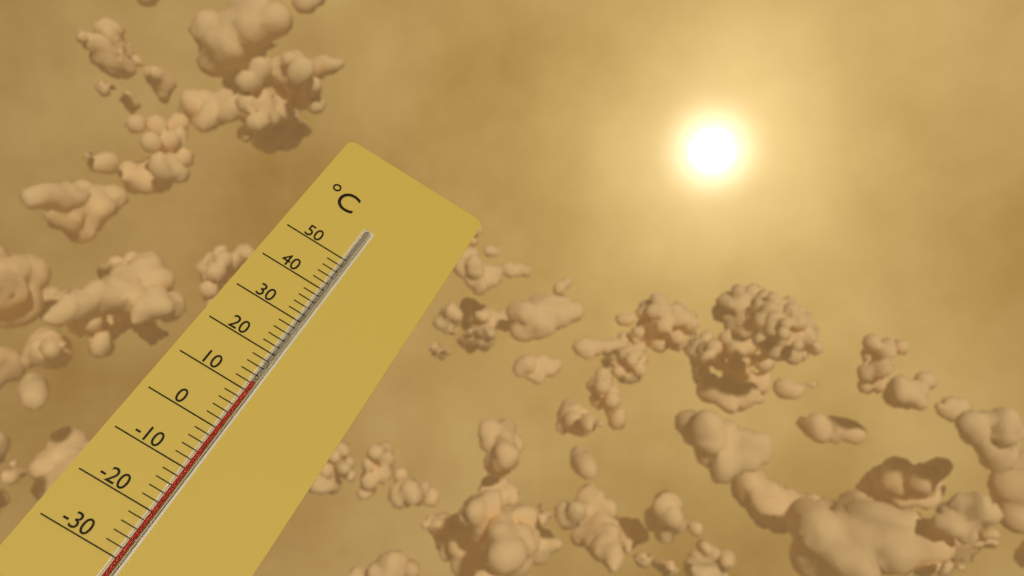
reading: 12 °C
